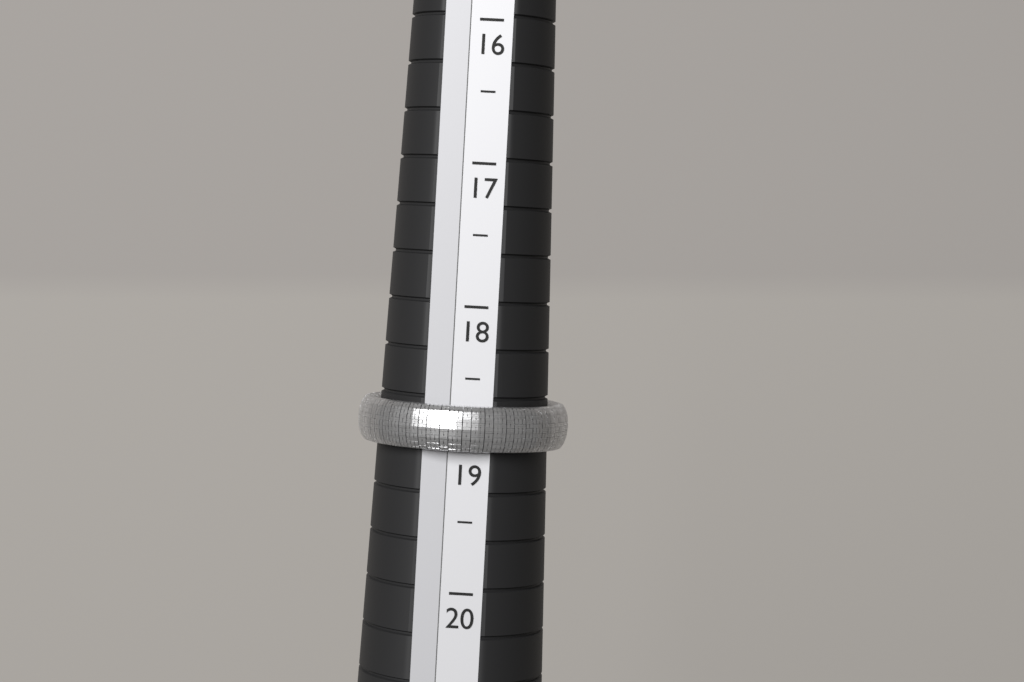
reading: 19.0 (no unit)
